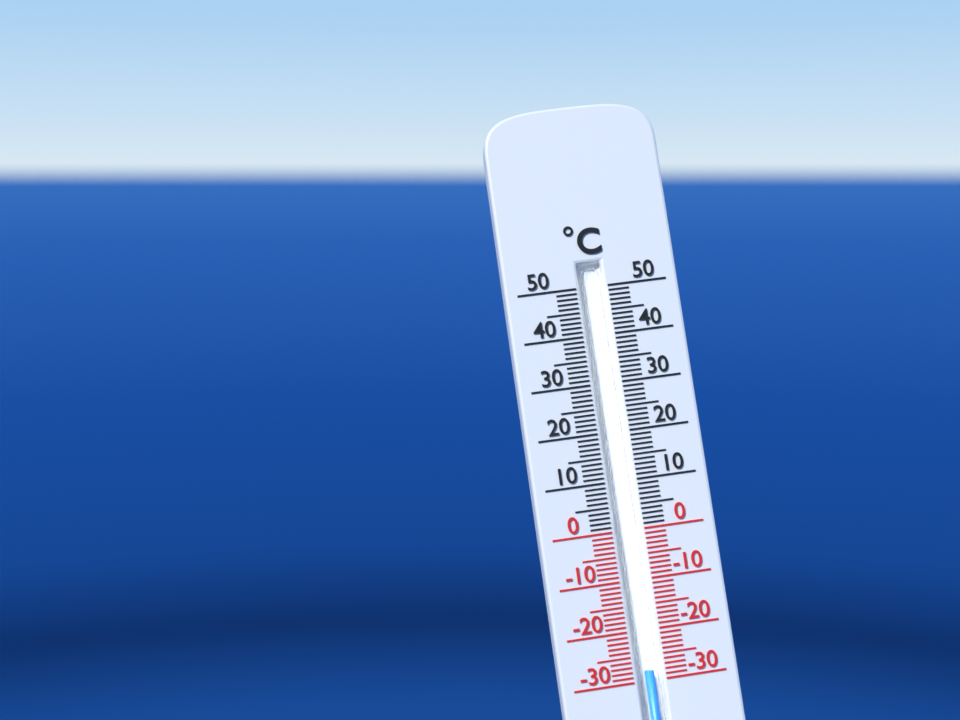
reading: -28 °C
